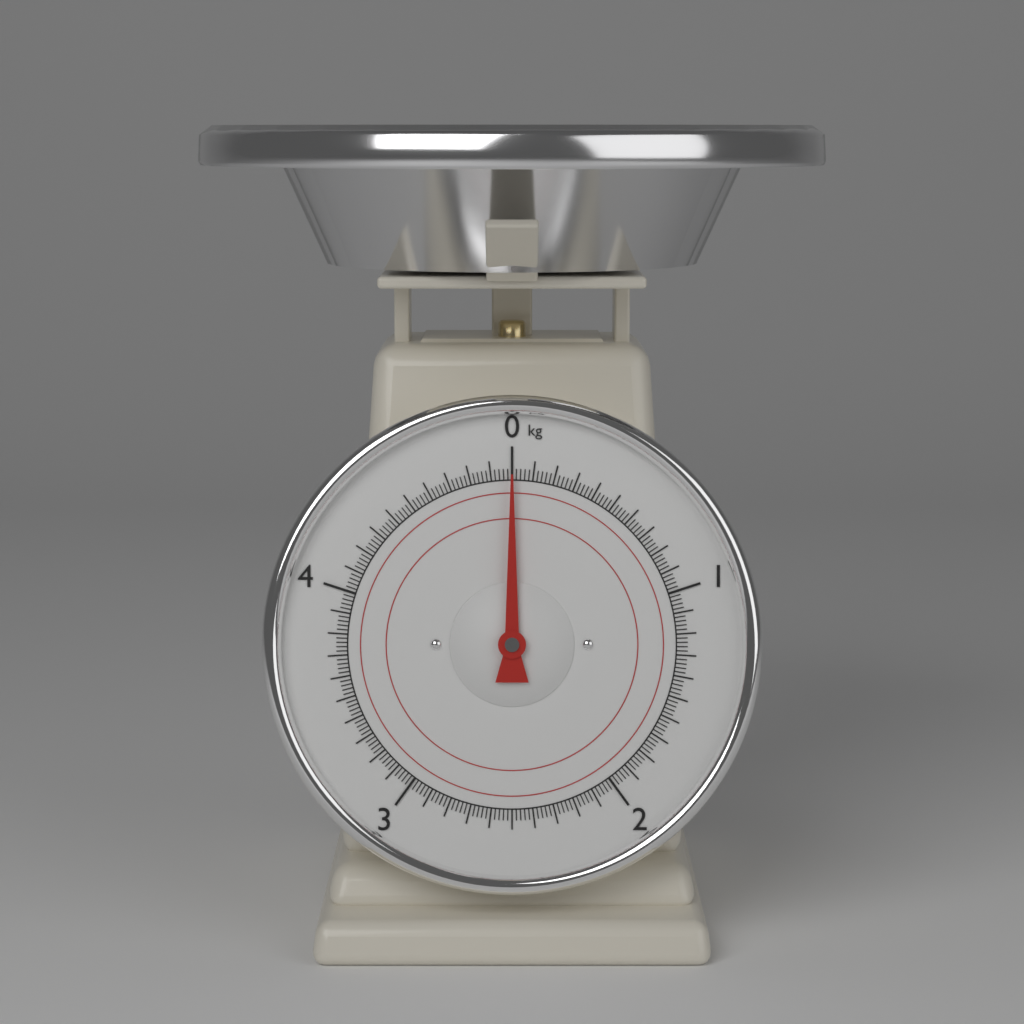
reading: 0.00 kg
